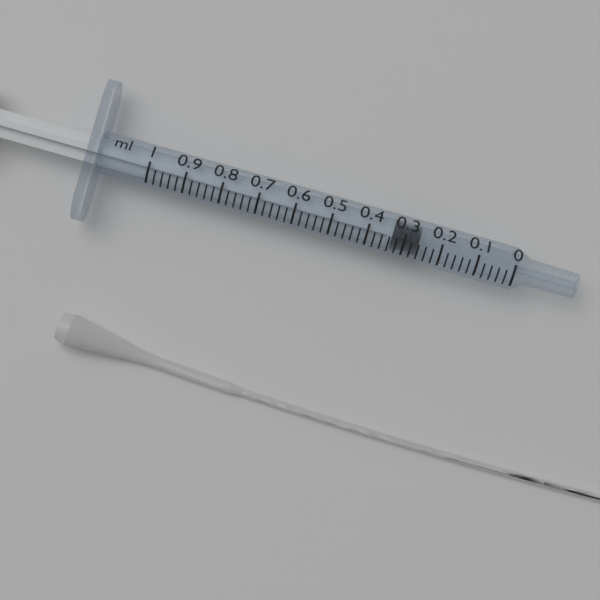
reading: 0.26 ml
